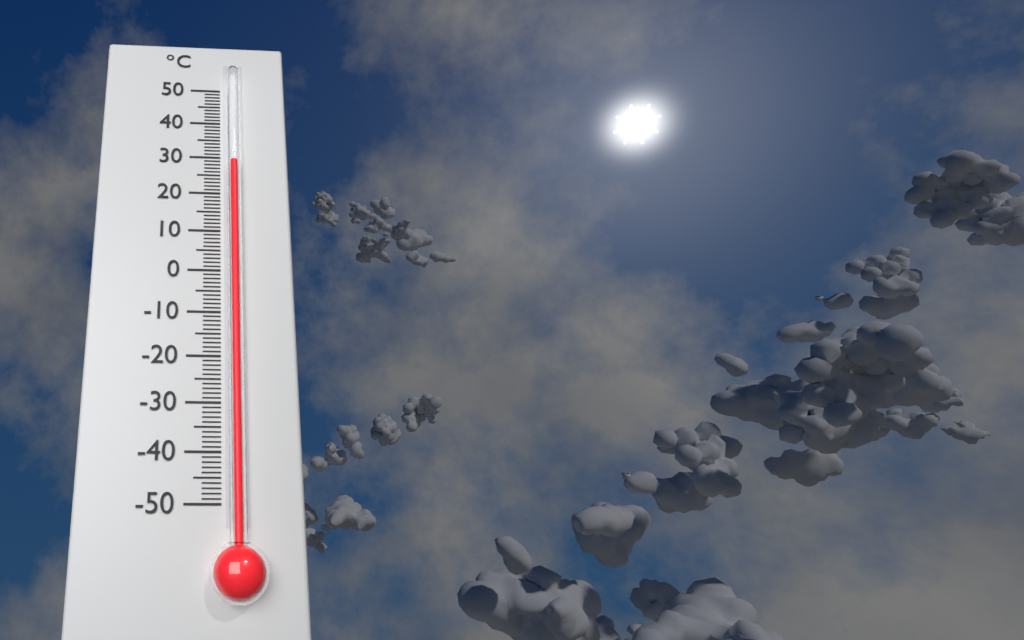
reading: 28 °C
